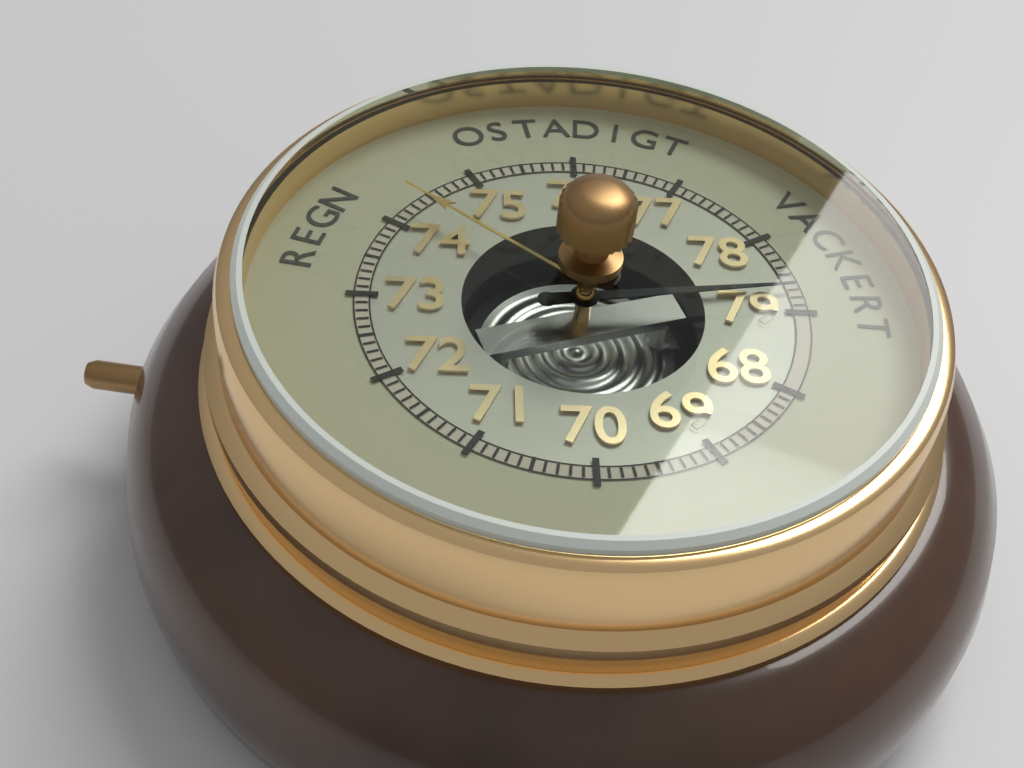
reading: 78.7 (no unit)
